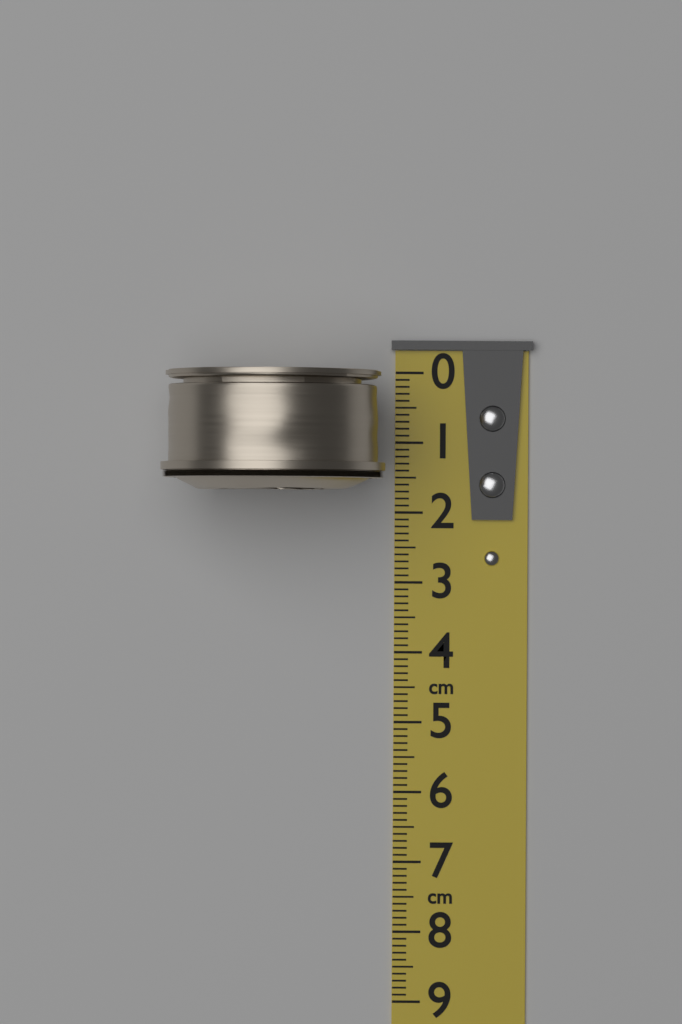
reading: 1.7 cm
